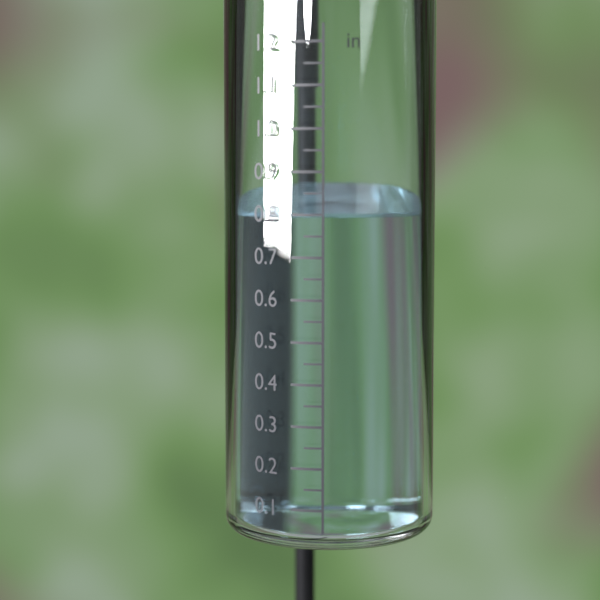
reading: 0.80 in
